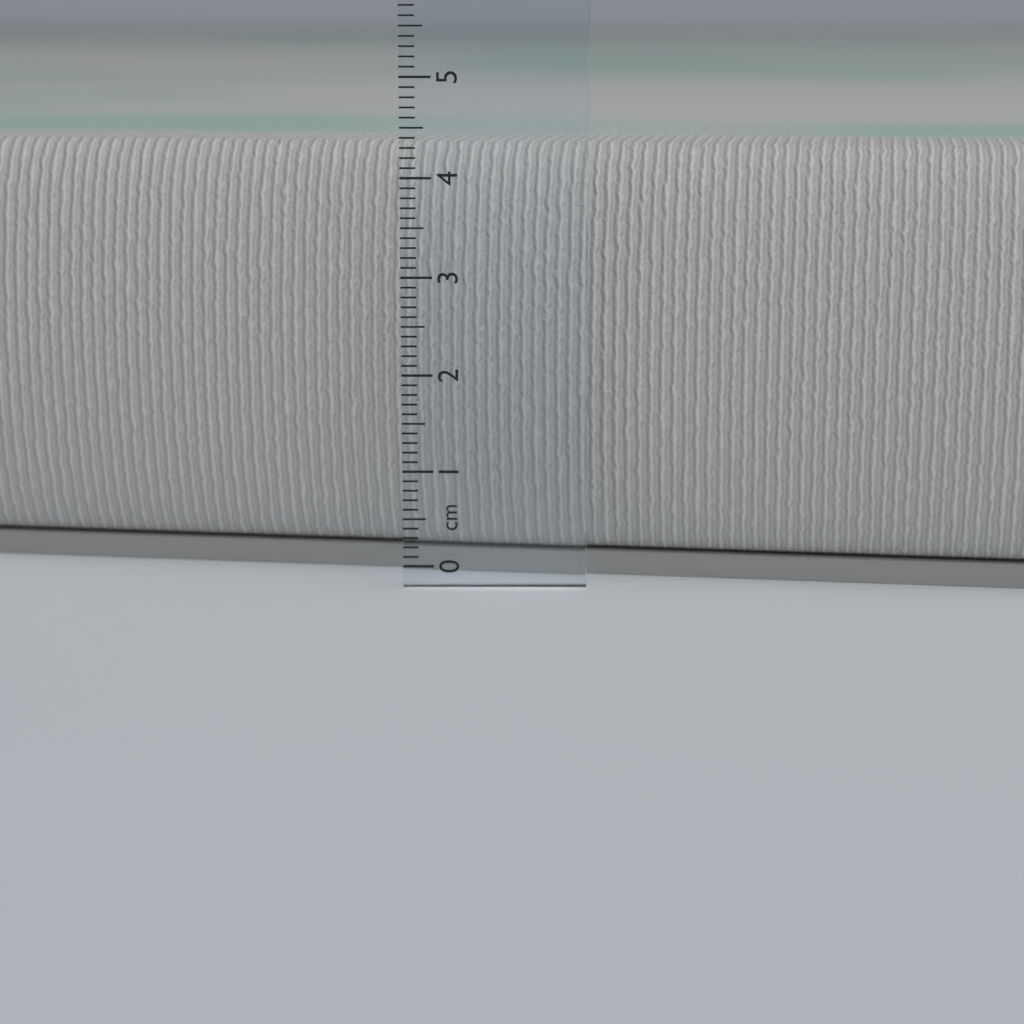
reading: 4.3 cm
